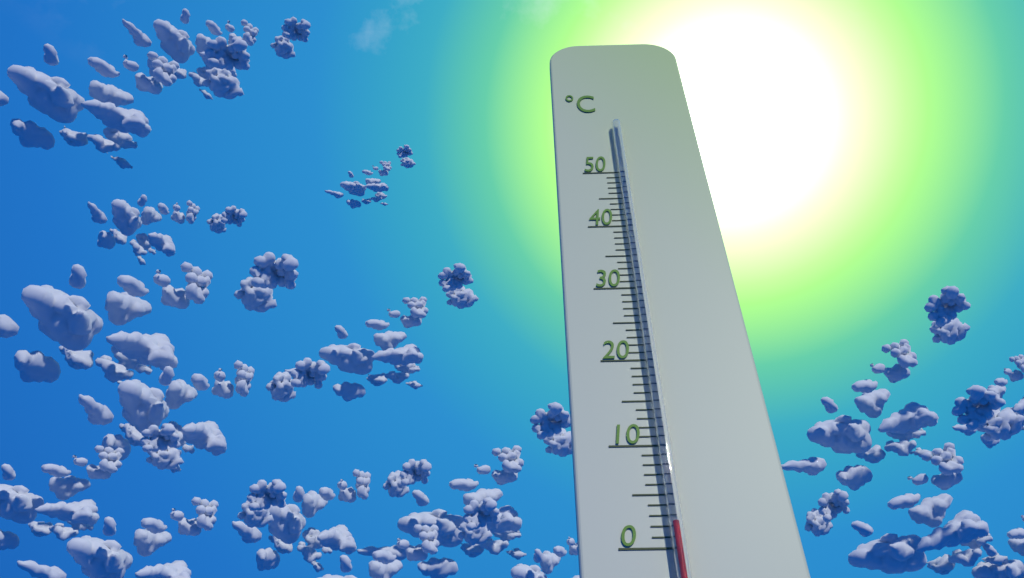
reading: 2 °C
